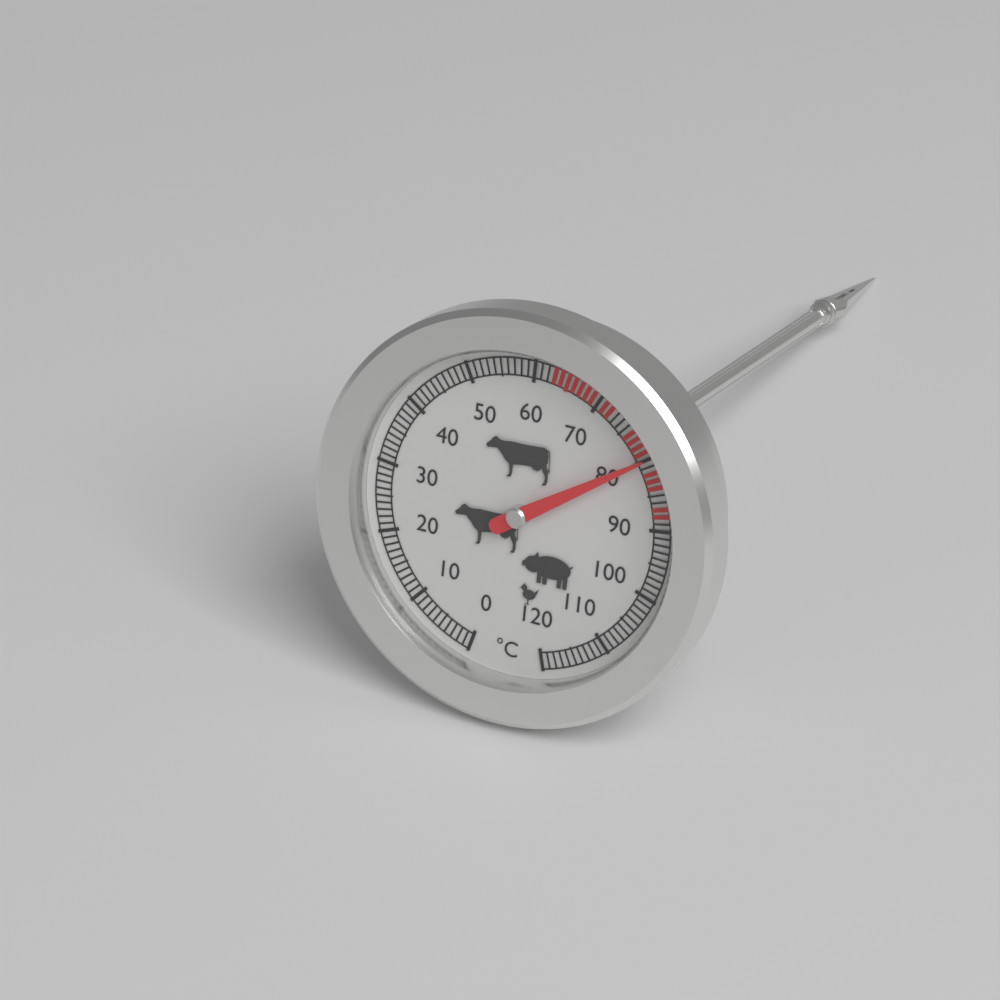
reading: 80 °C
